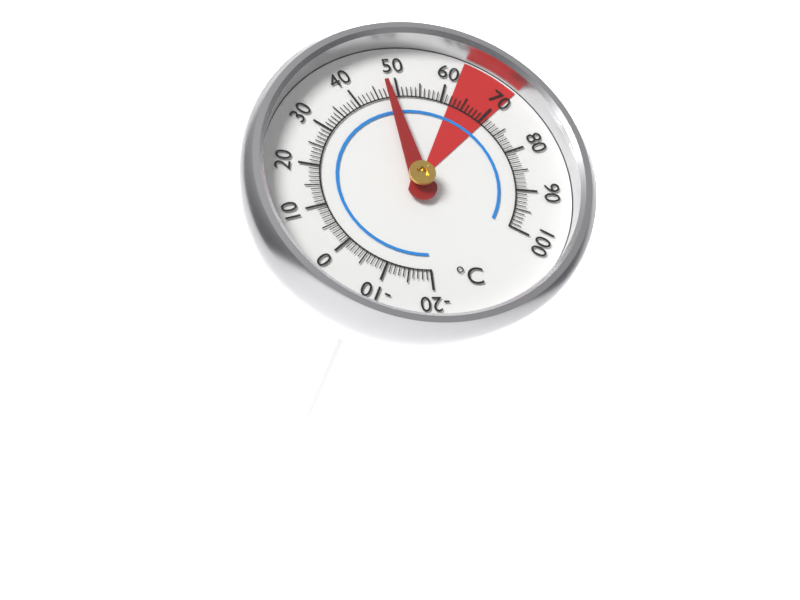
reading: 48 °C
